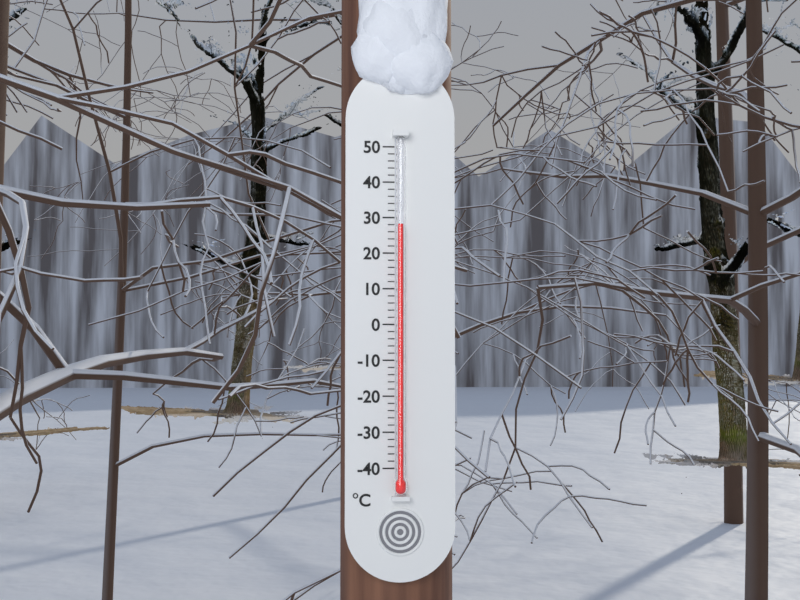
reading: 28 °C
